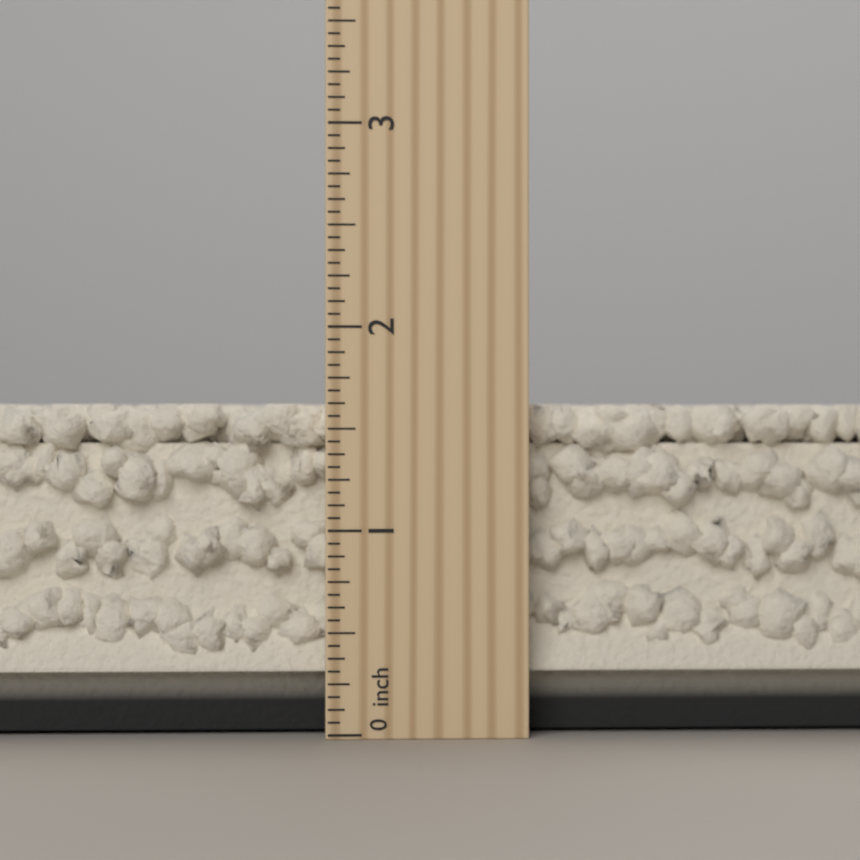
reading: 1.6250 inch
